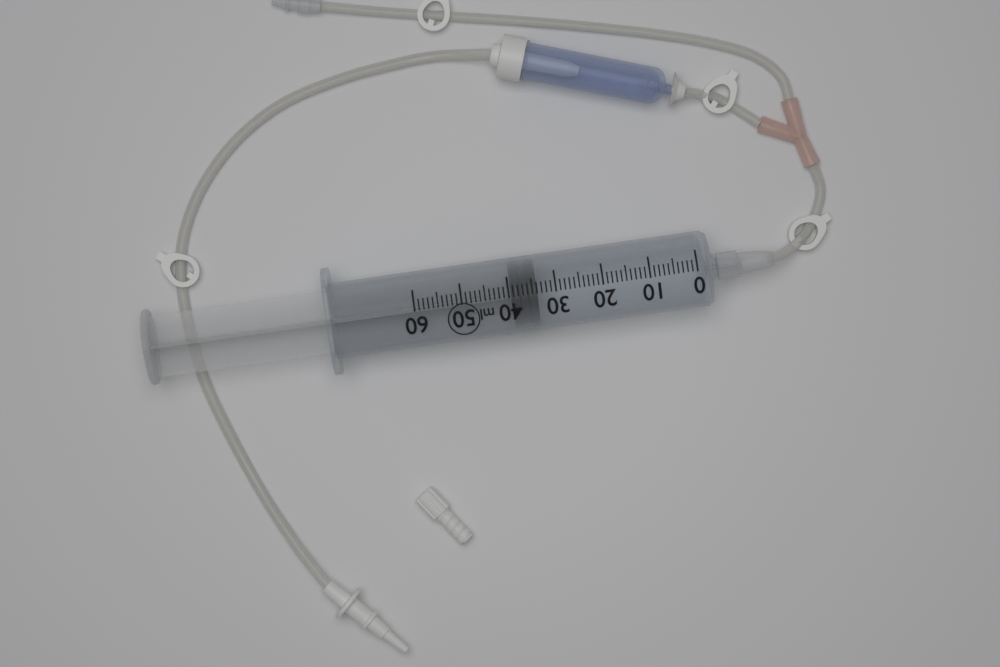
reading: 34 ml
